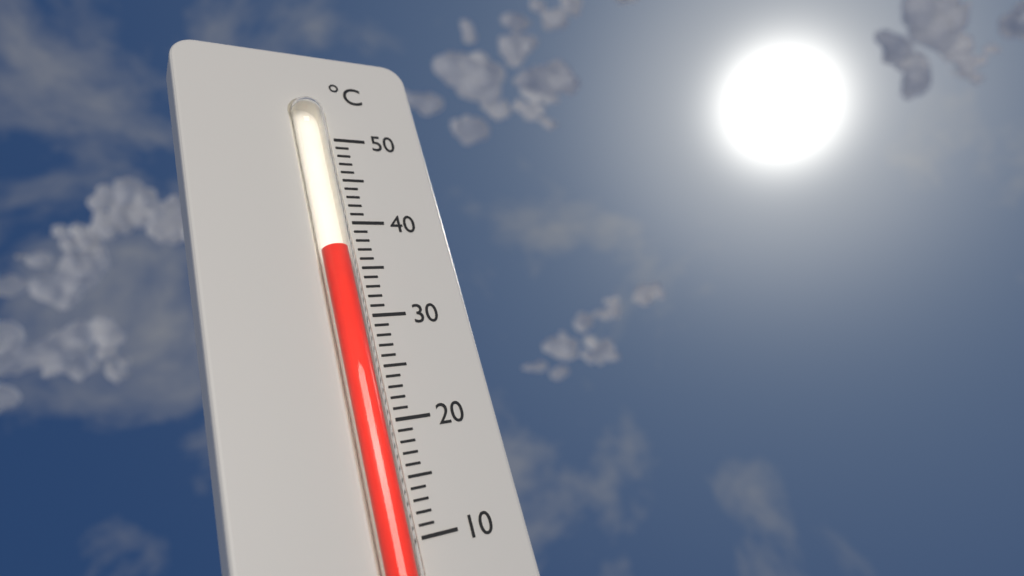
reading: 37 °C
